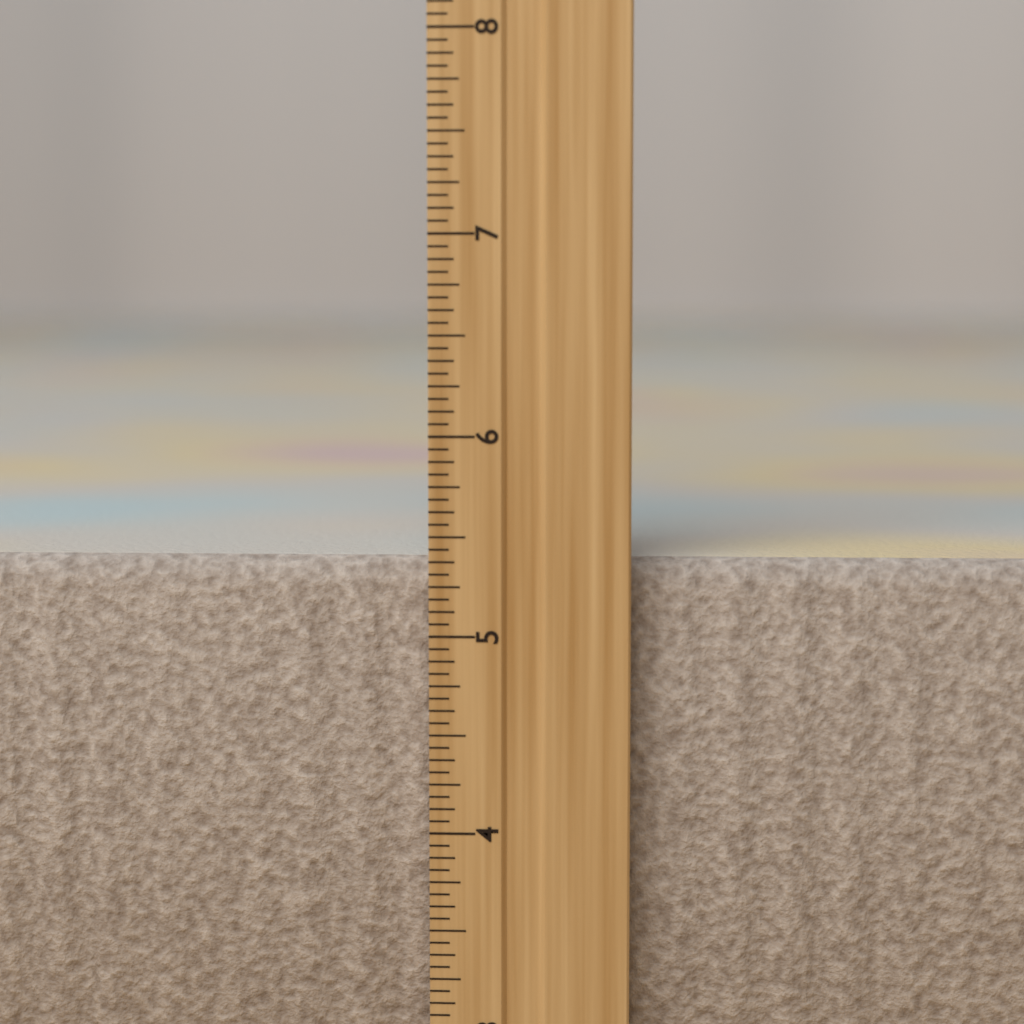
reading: 5.3750 inch
